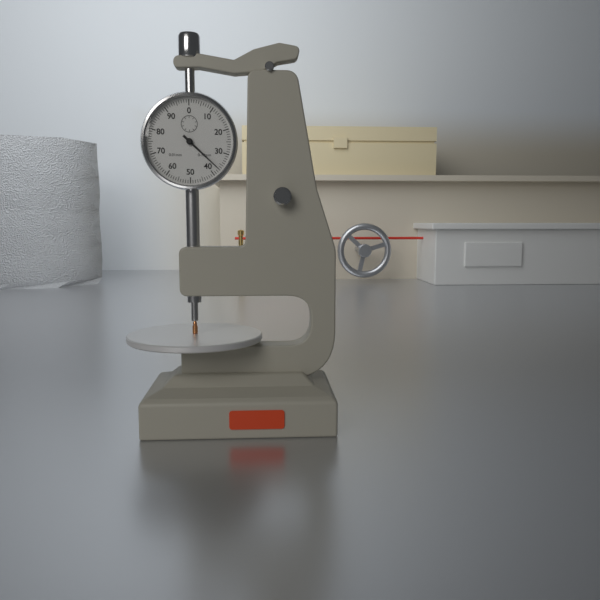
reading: 0.37 mm
